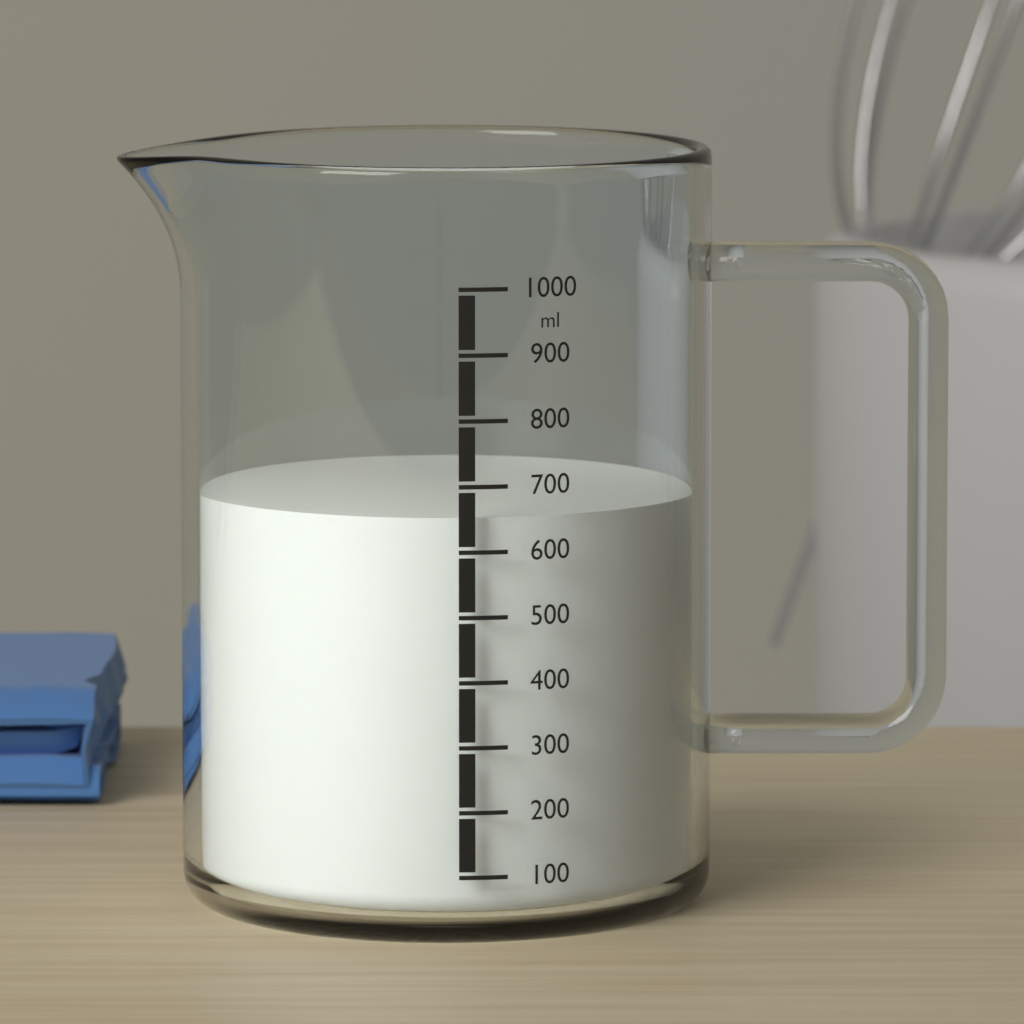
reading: 650 ml
